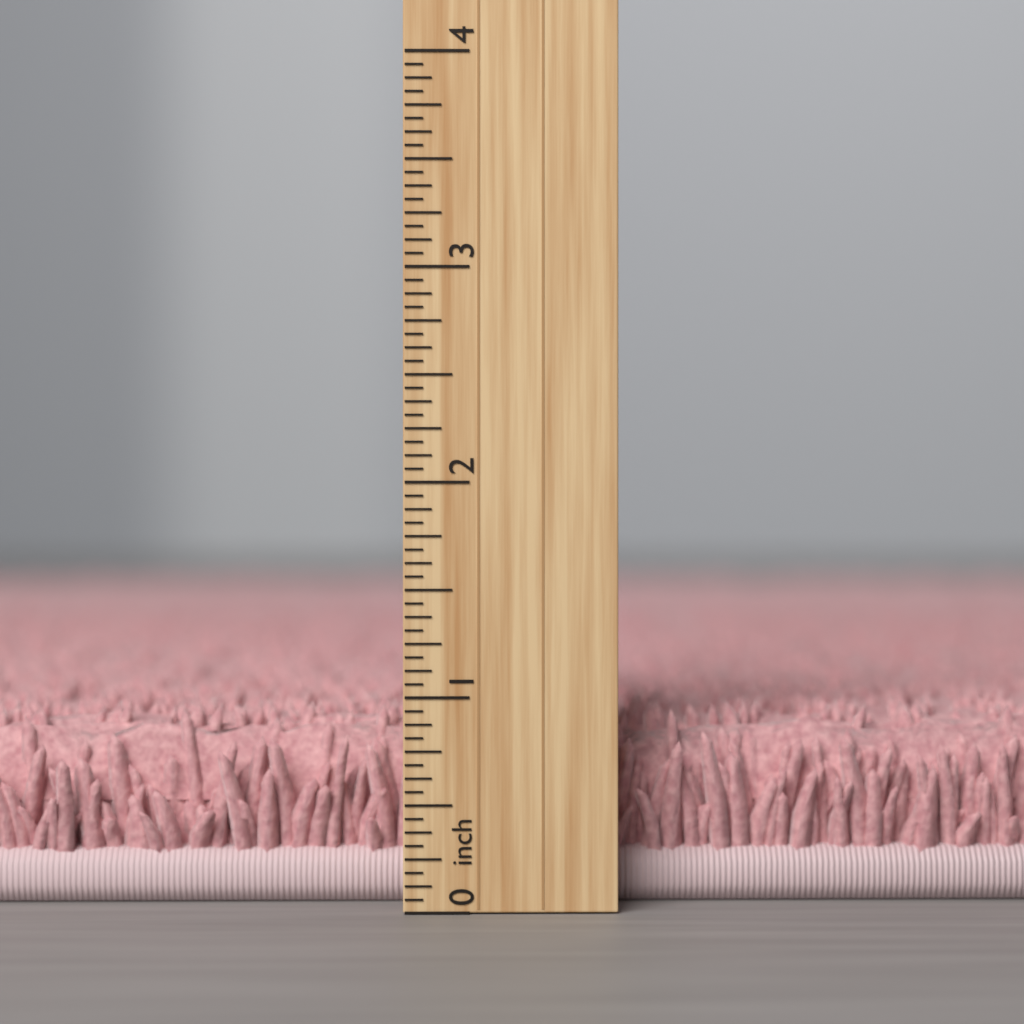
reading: 0.9375 inch
